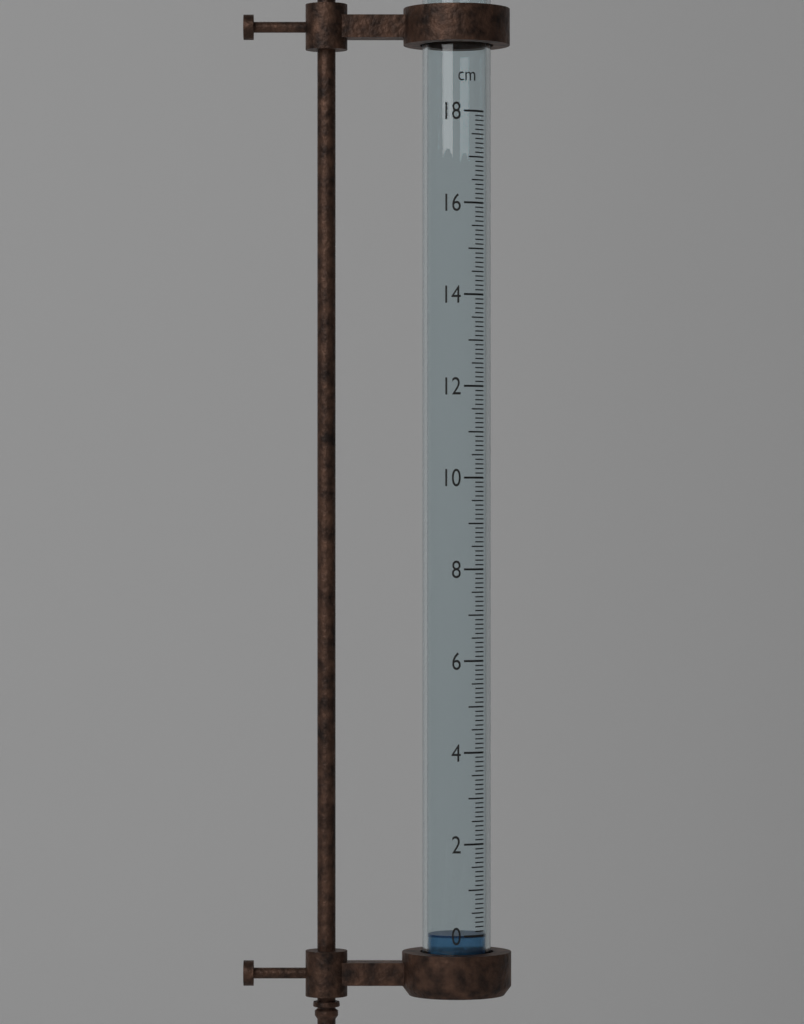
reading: 0.0 cm
